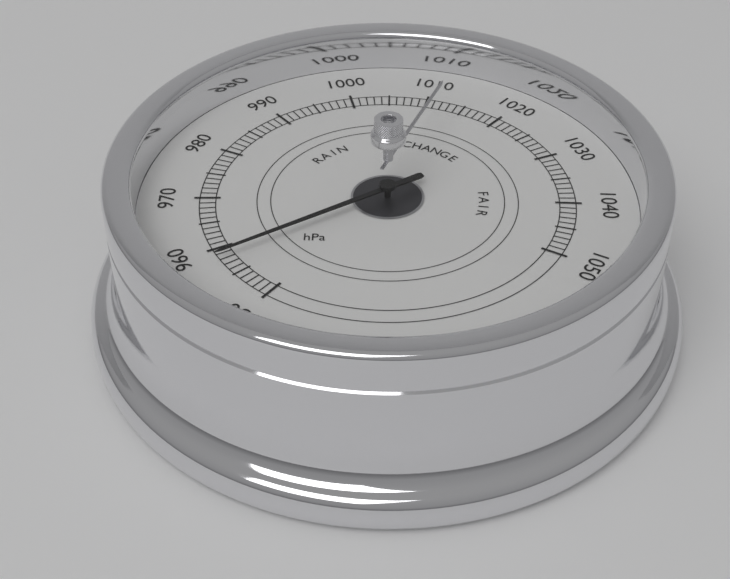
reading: 958 hPa
